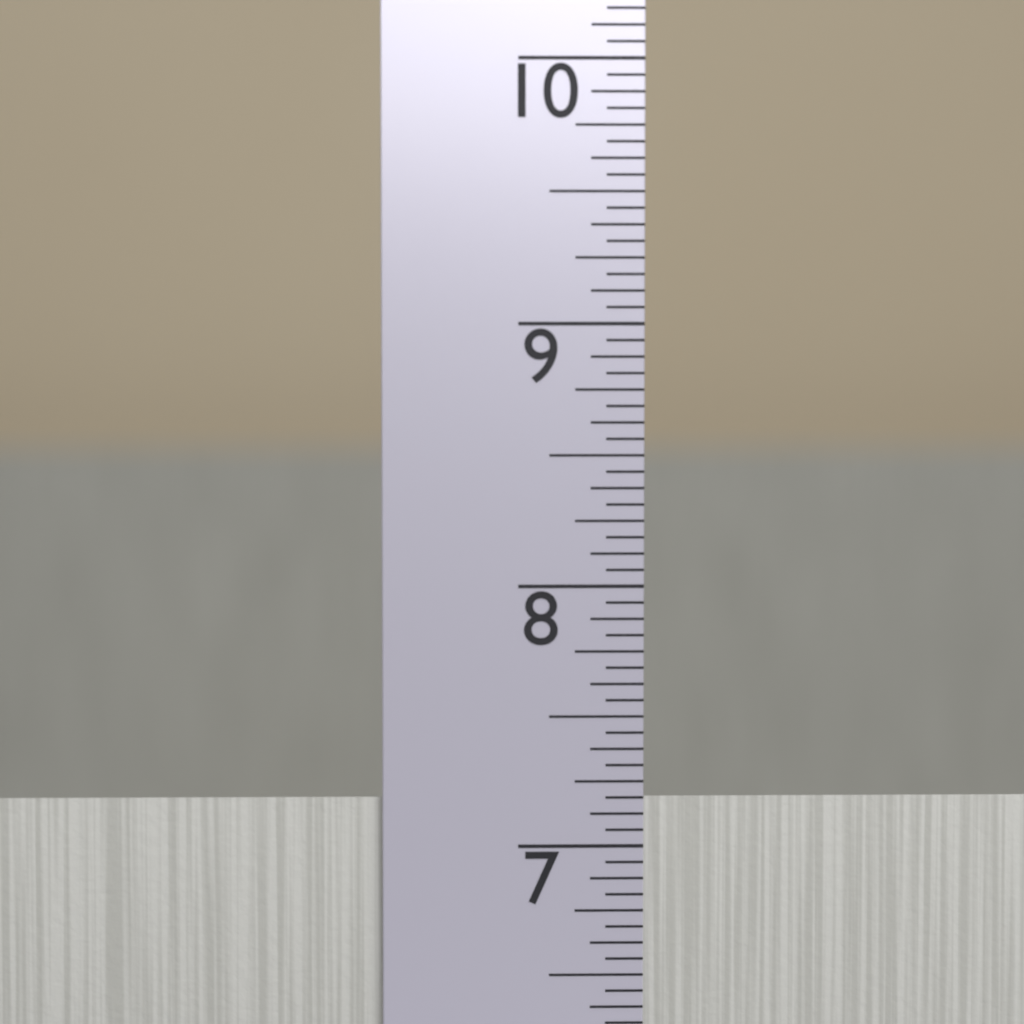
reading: 7.1875 in
